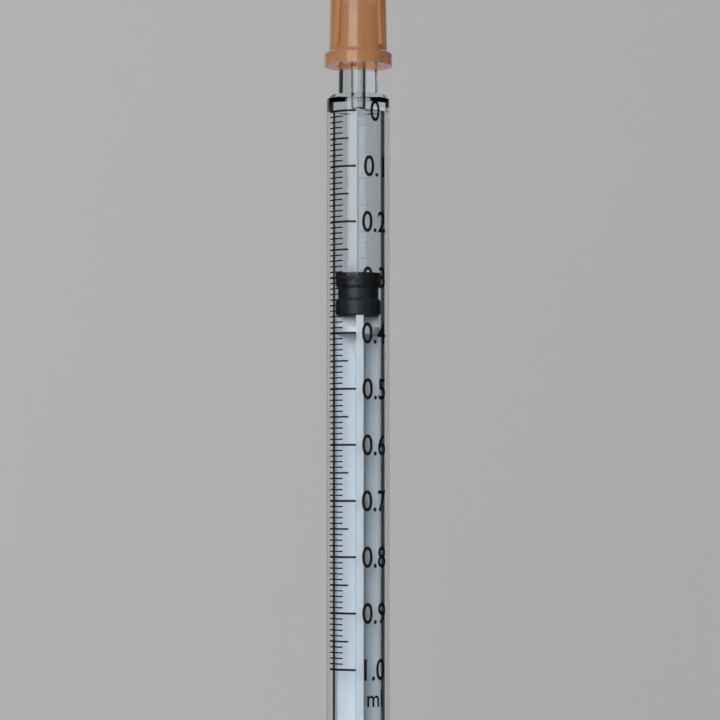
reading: 0.29 ml
